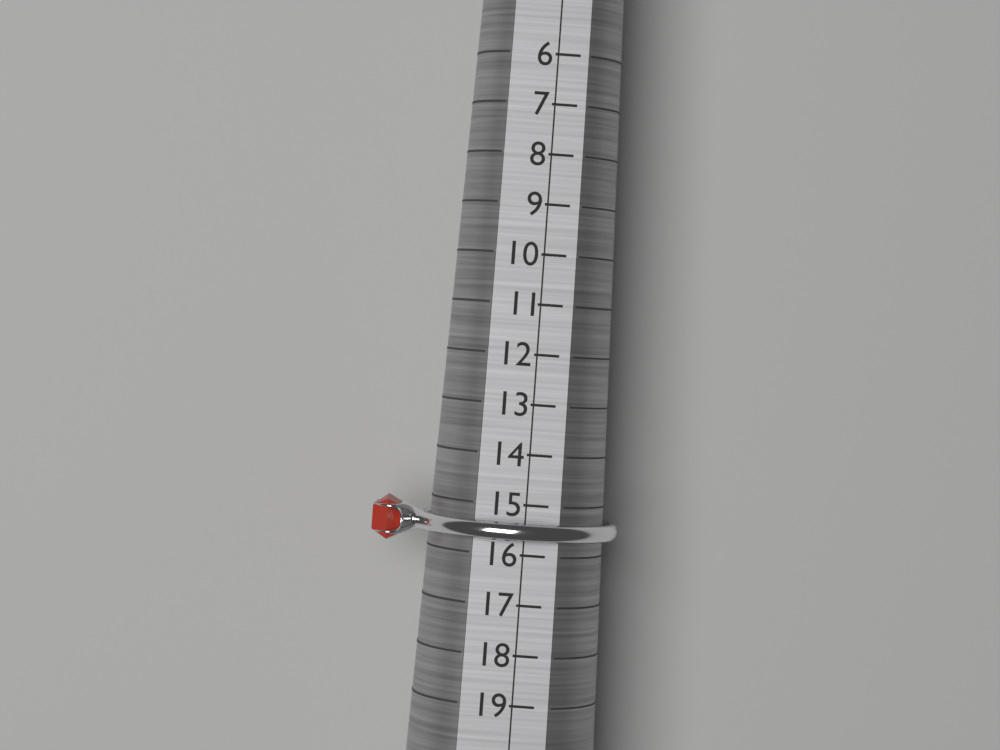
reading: 16 (no unit)
